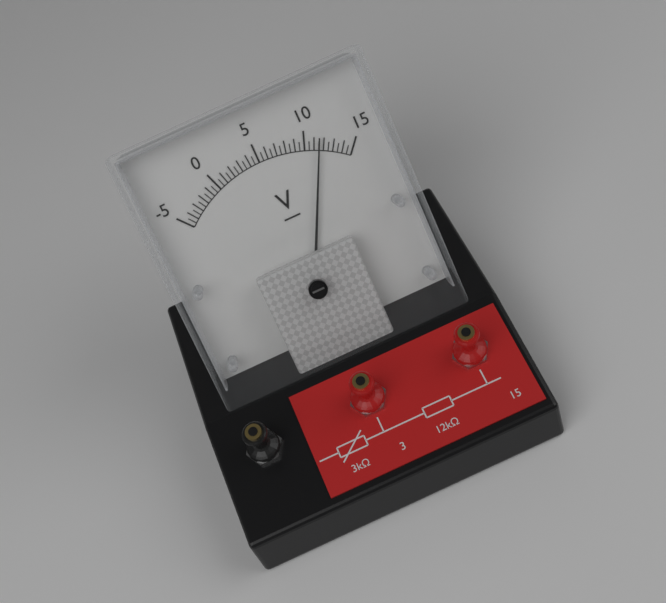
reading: 11.5 V
